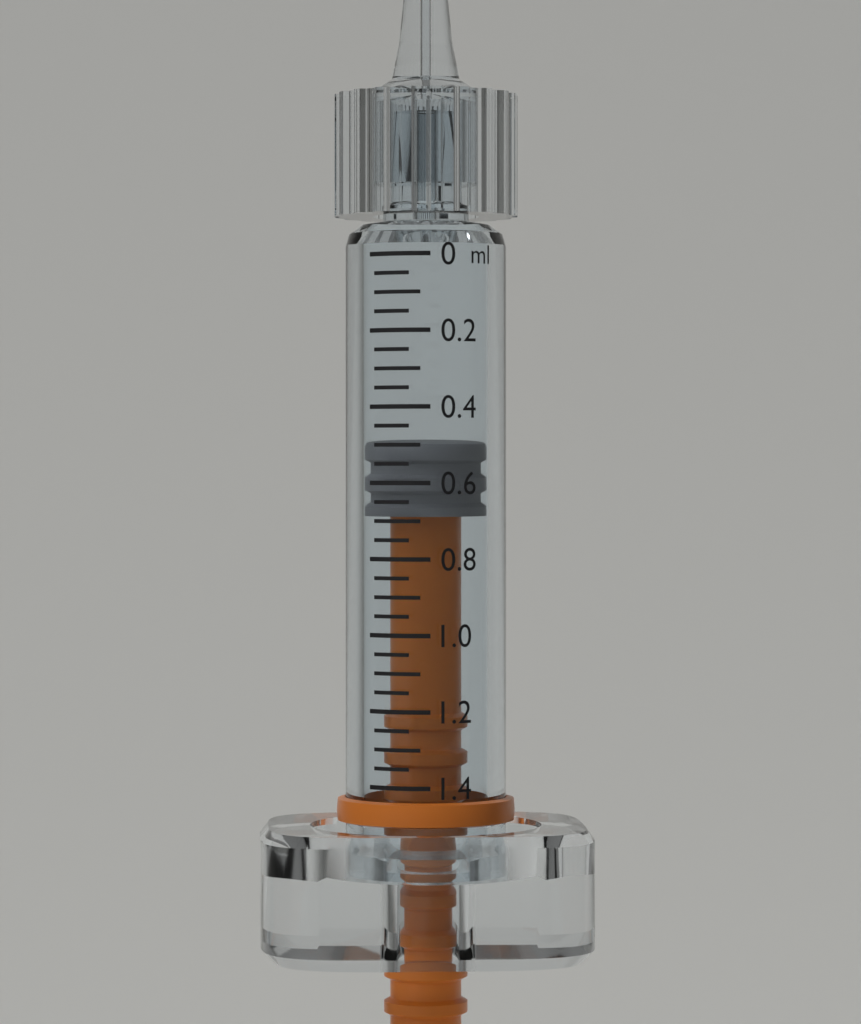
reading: 0.50 ml
